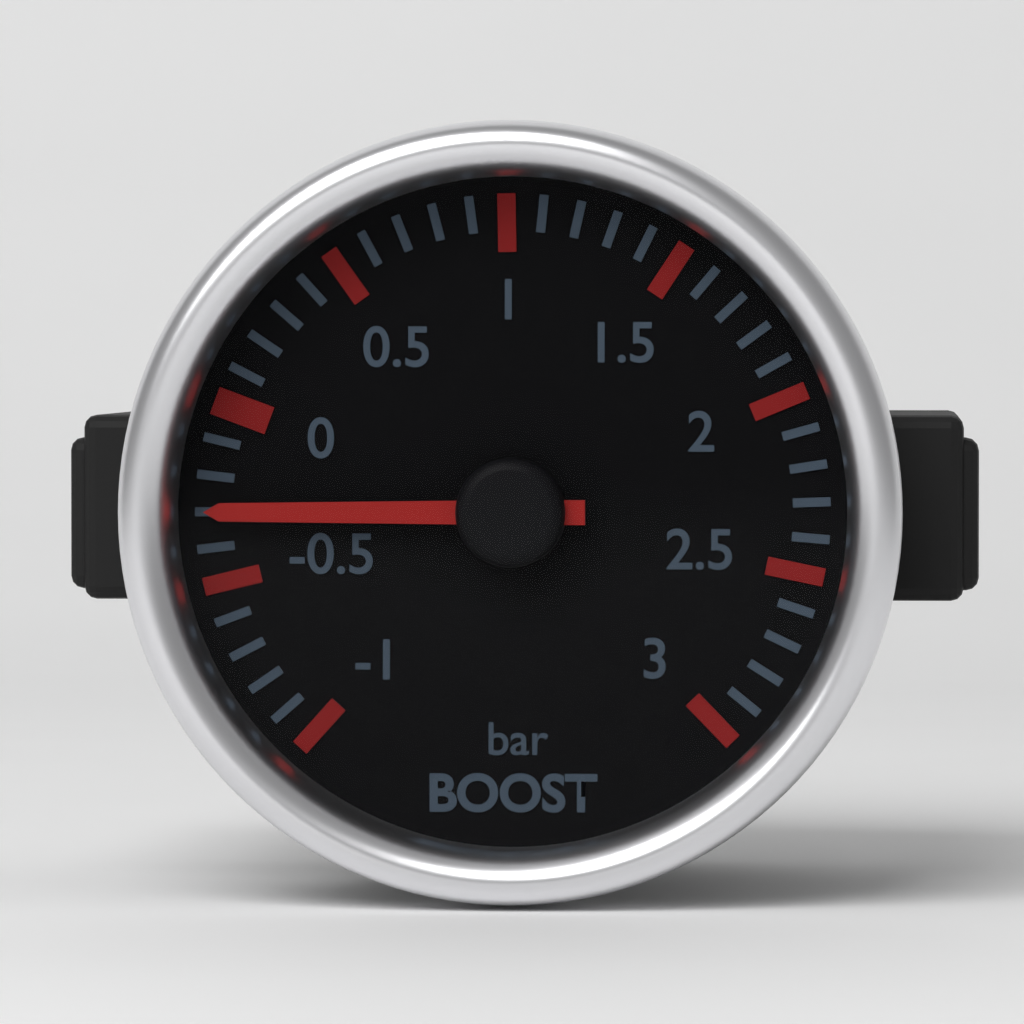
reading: -0.3 bar
